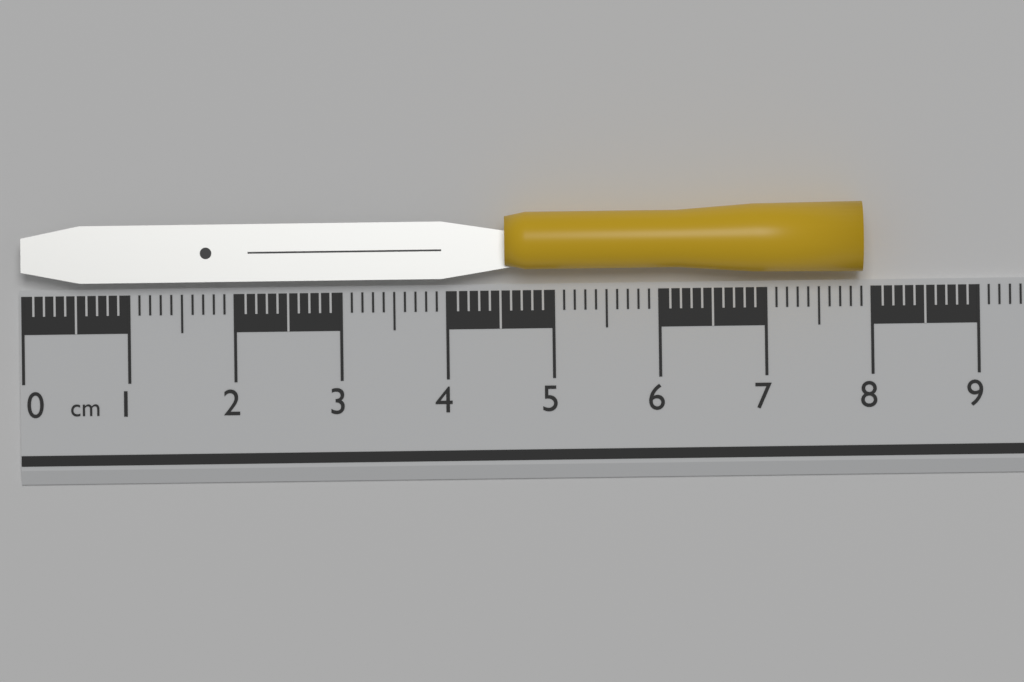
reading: 7.9 cm
